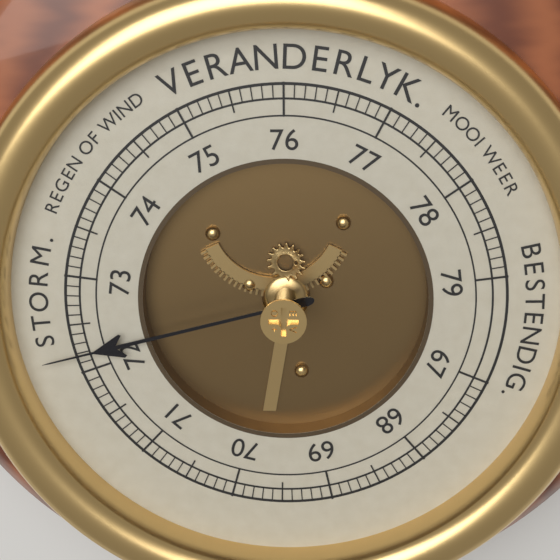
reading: 72.2 (no unit)
